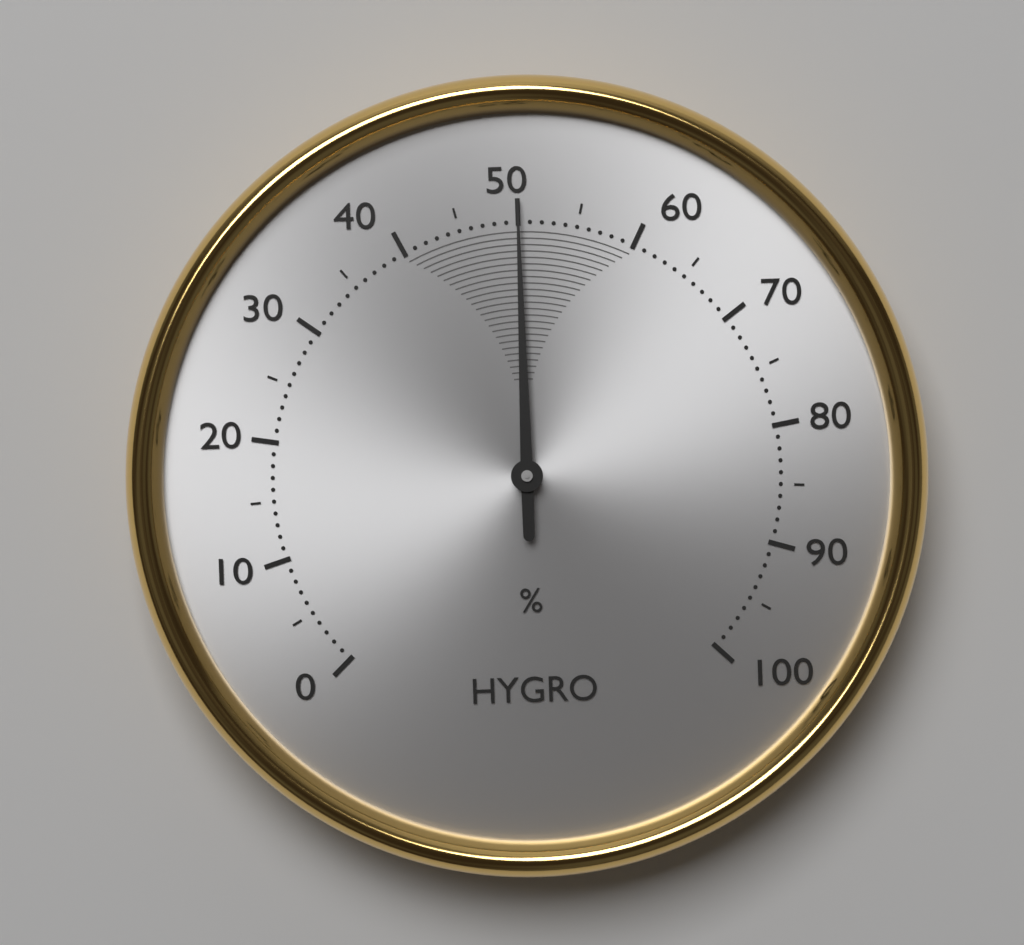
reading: 50 %
